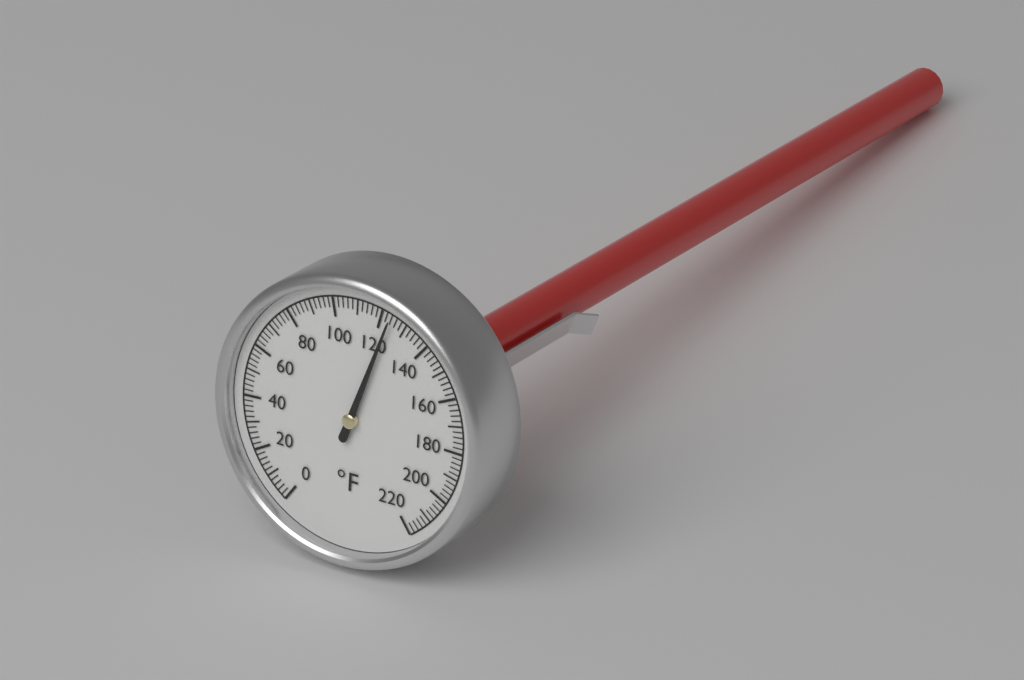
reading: 124 °F
